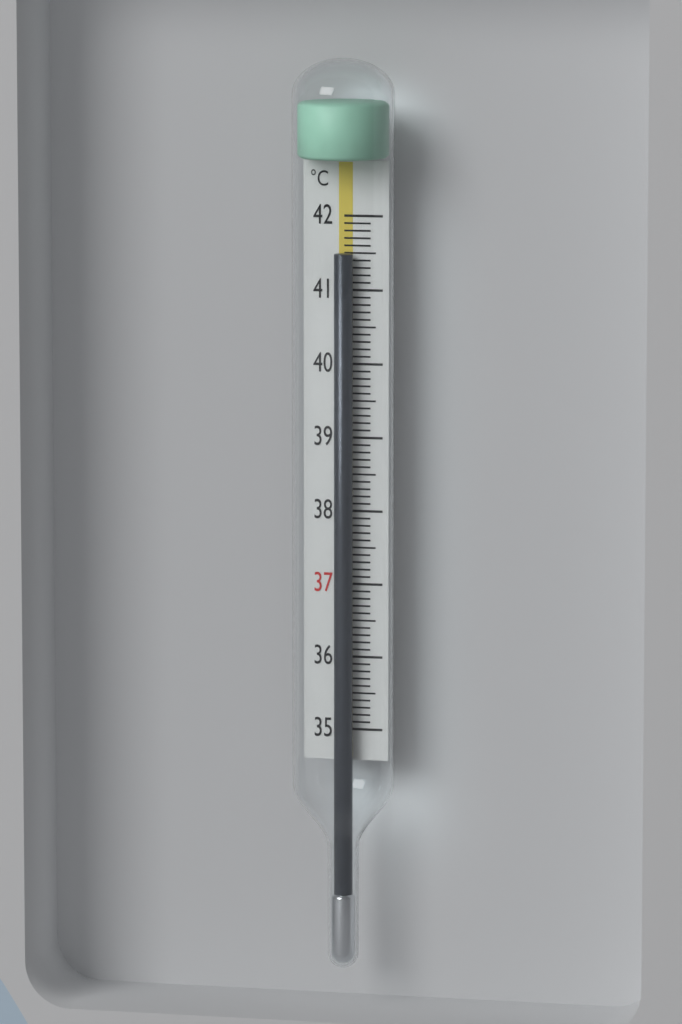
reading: 41.5 °C
